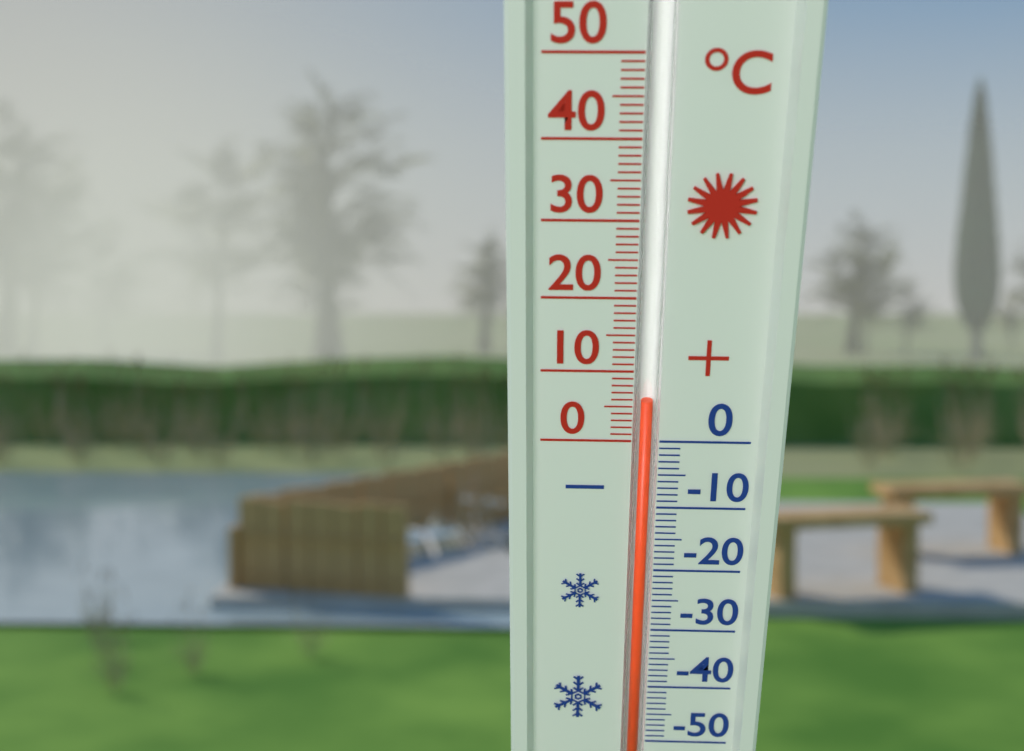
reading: 6 °C
